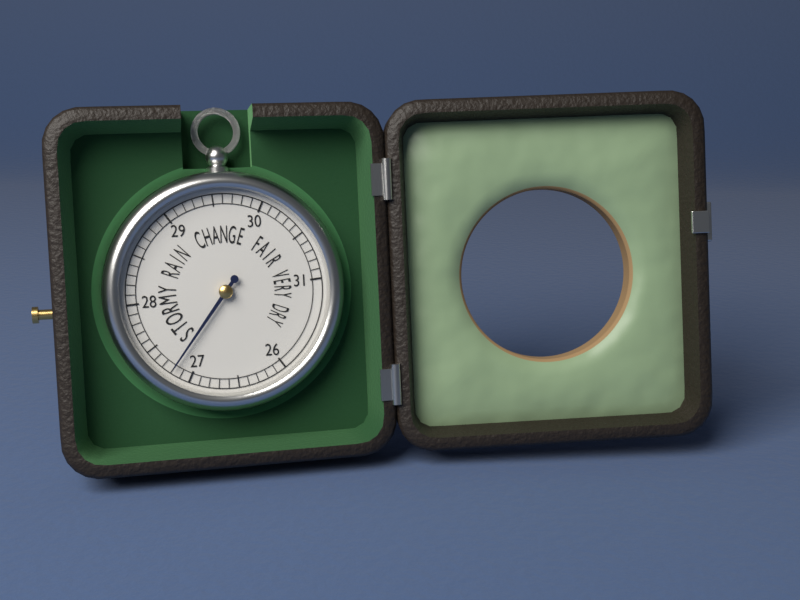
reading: 27.2 (no unit)
